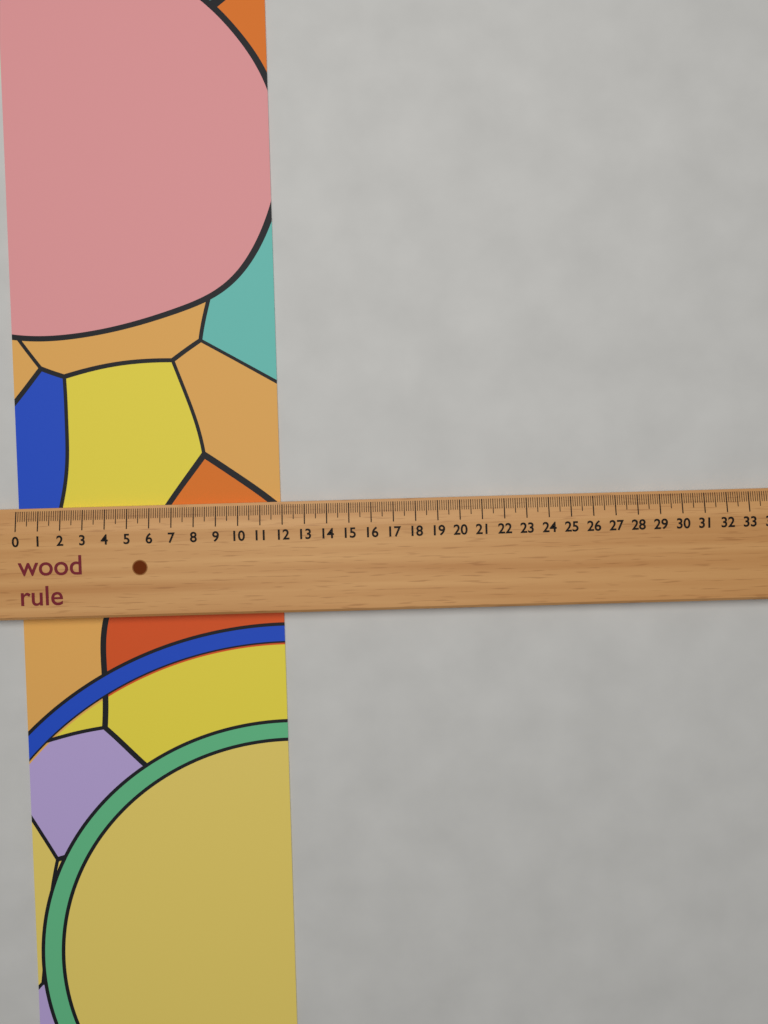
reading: 11.9 (no unit)
